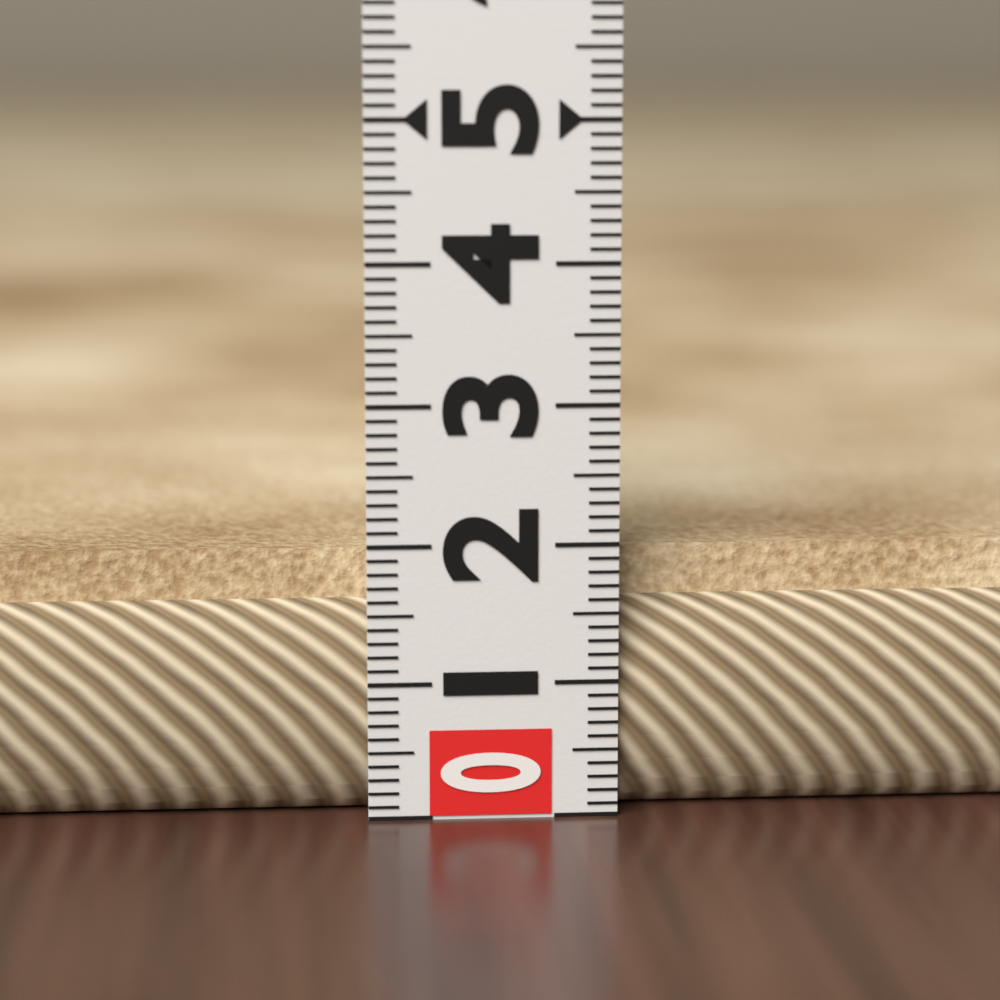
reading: 1.9 (no unit)
